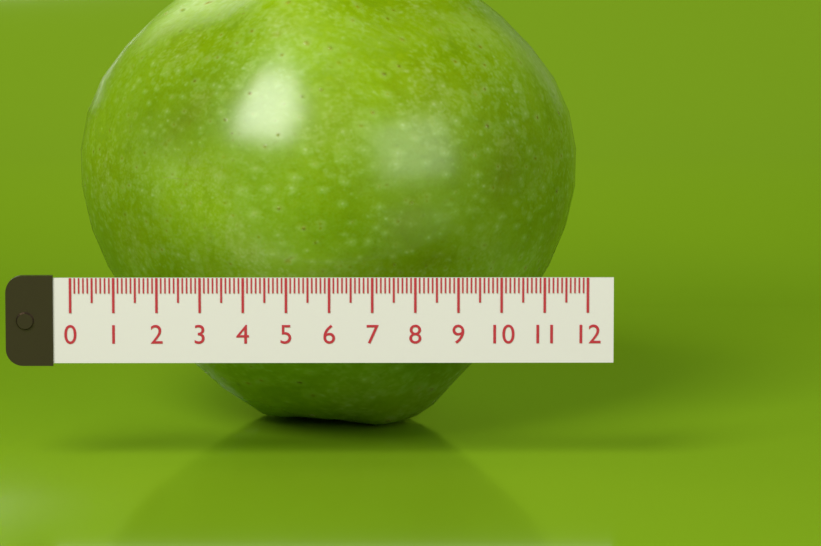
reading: 11.9 (no unit)
